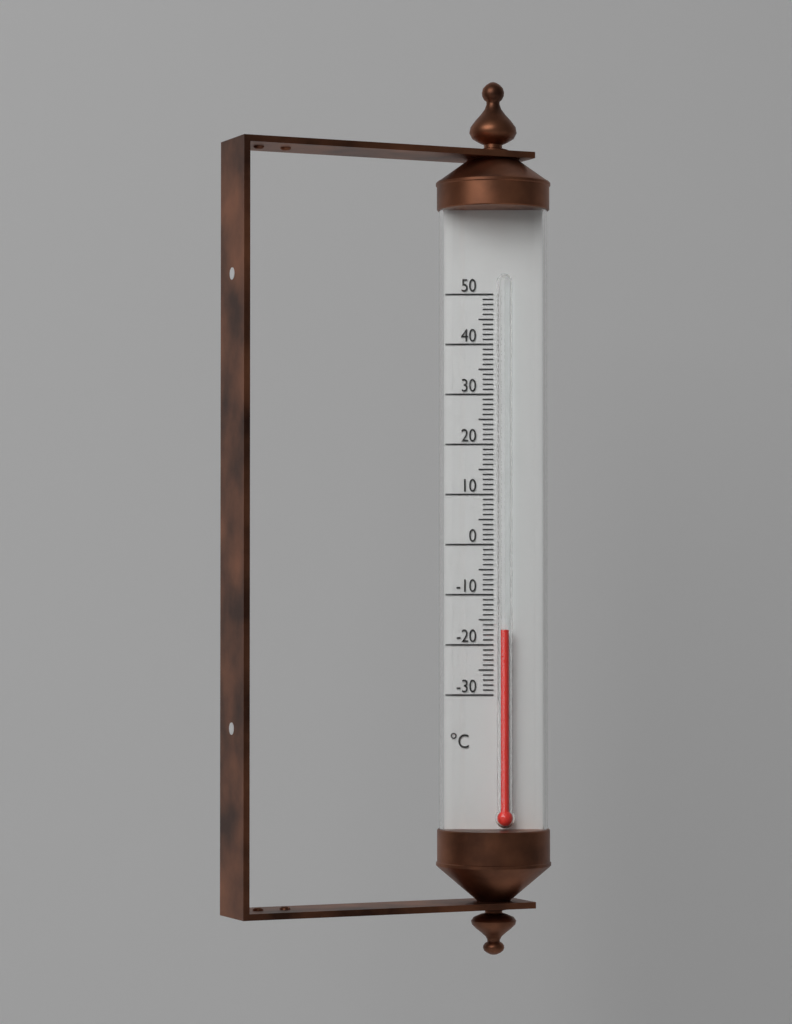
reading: -17 °C
